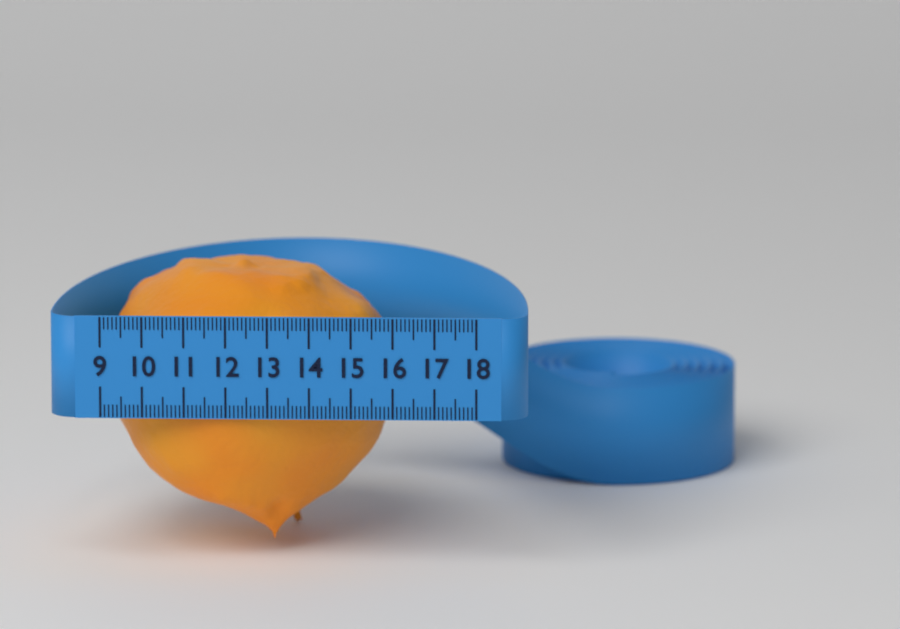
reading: 15.9 (no unit)
